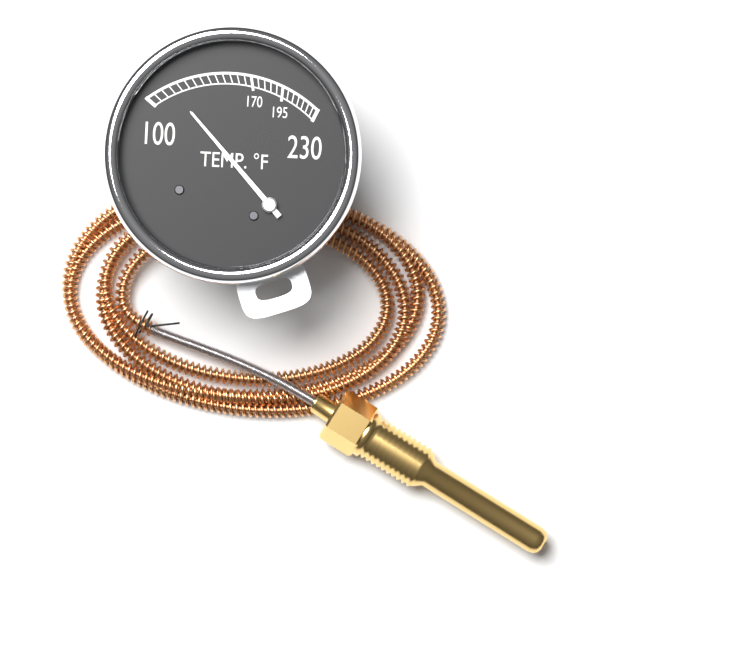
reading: 115 °F
